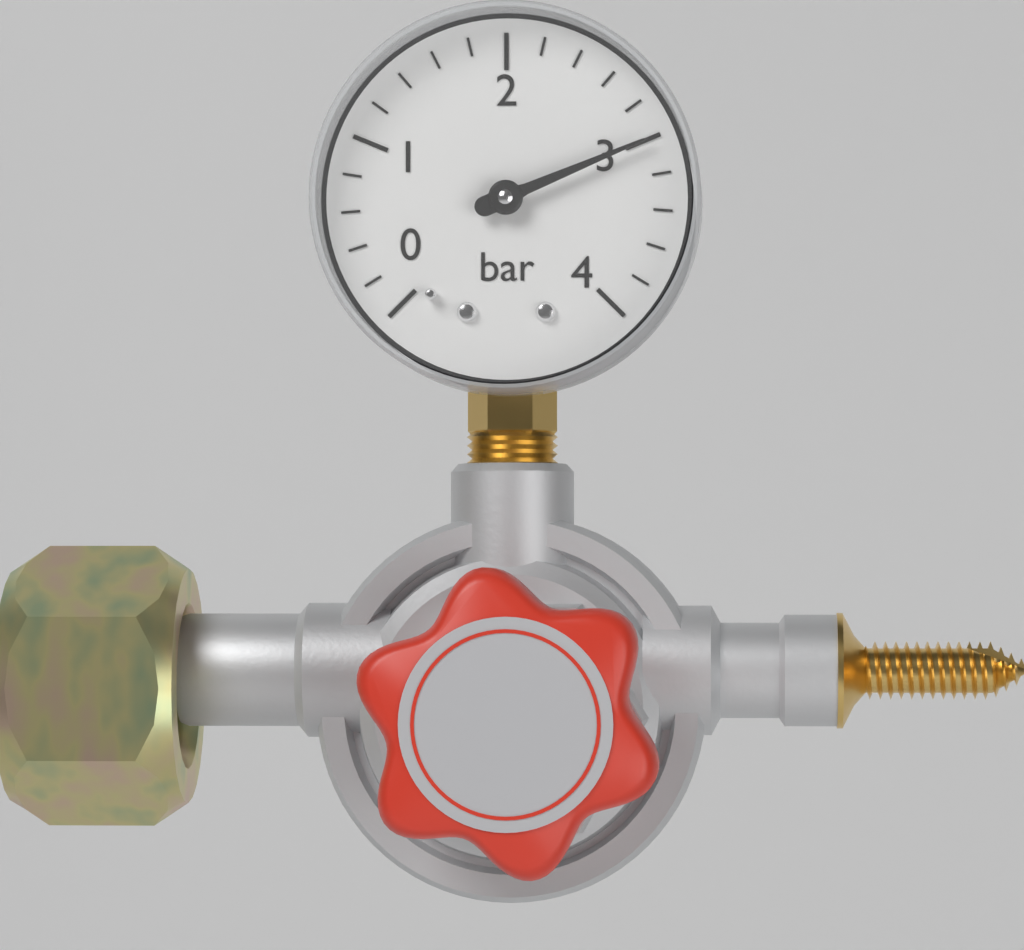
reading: 3.0 bar
